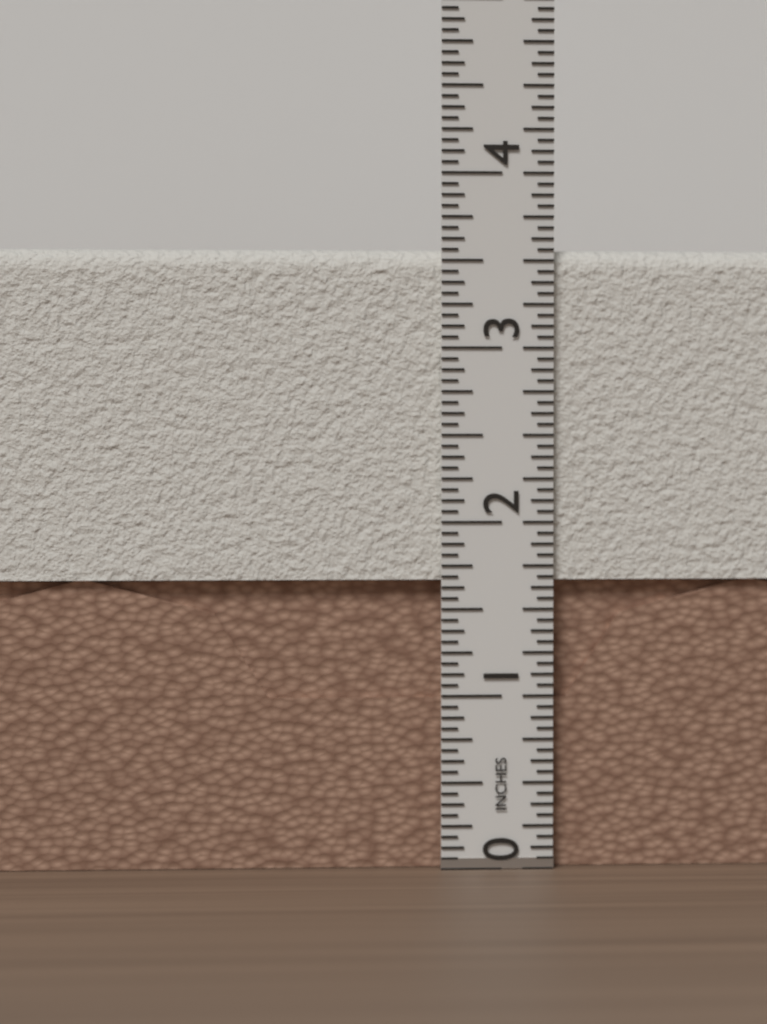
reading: 3.5625 in
